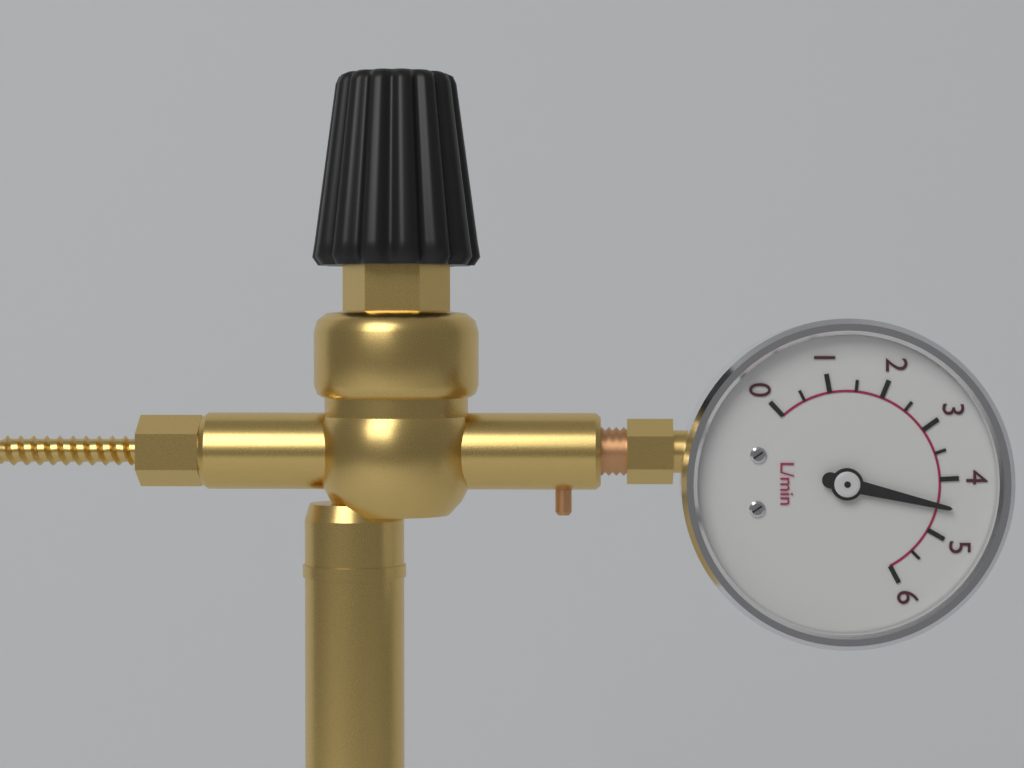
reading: 4.5 L/min
